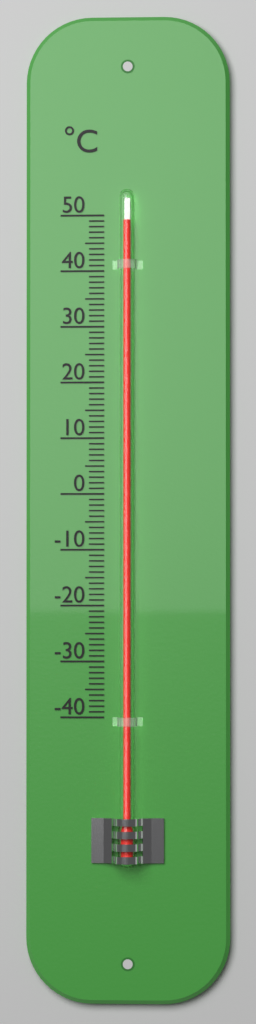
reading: 49 °C
